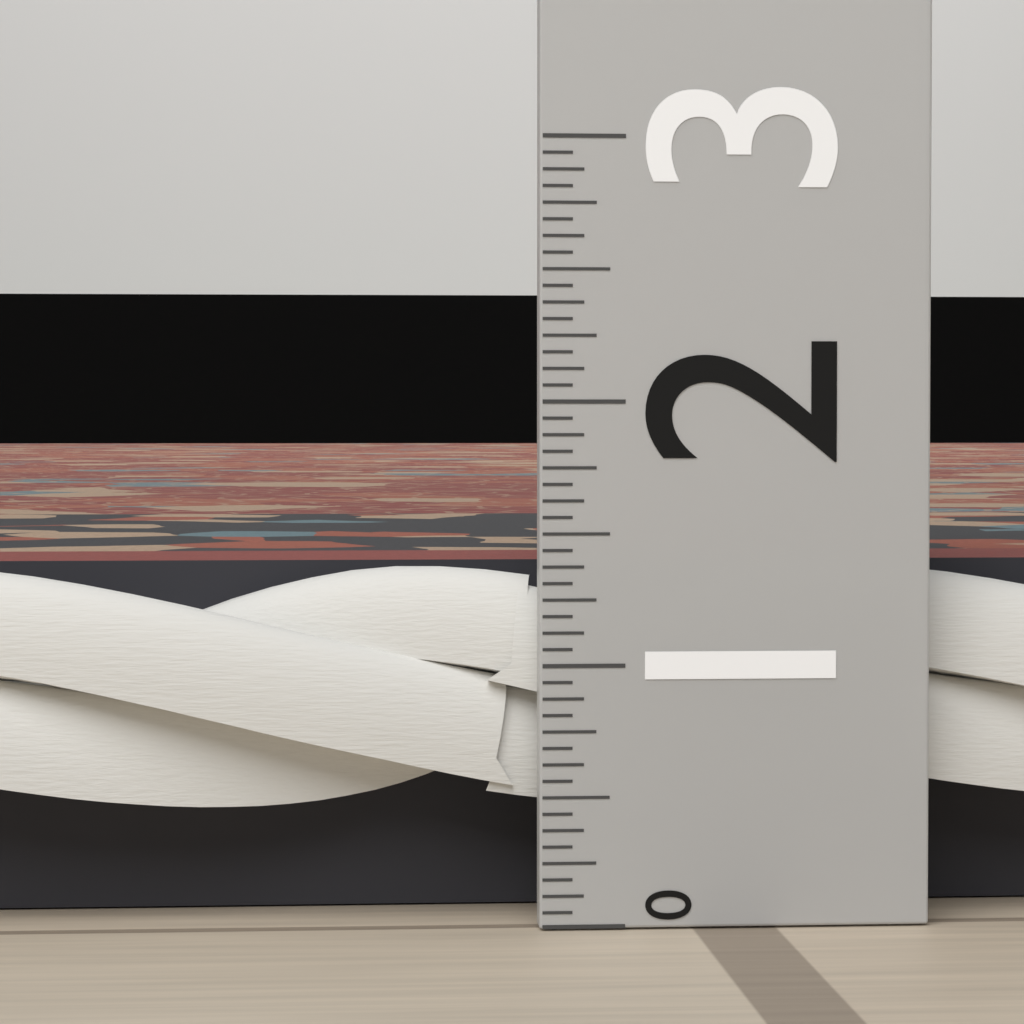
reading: 1.3750 (no unit)
